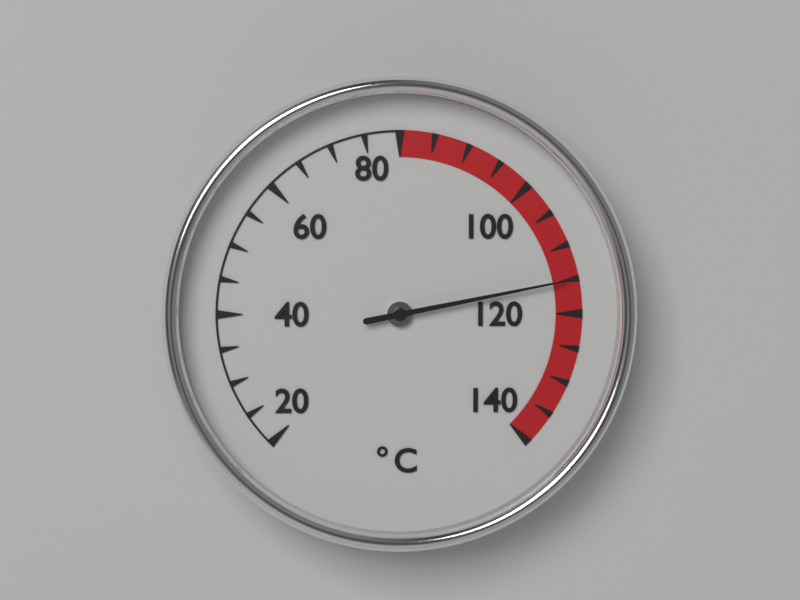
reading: 115 °C
